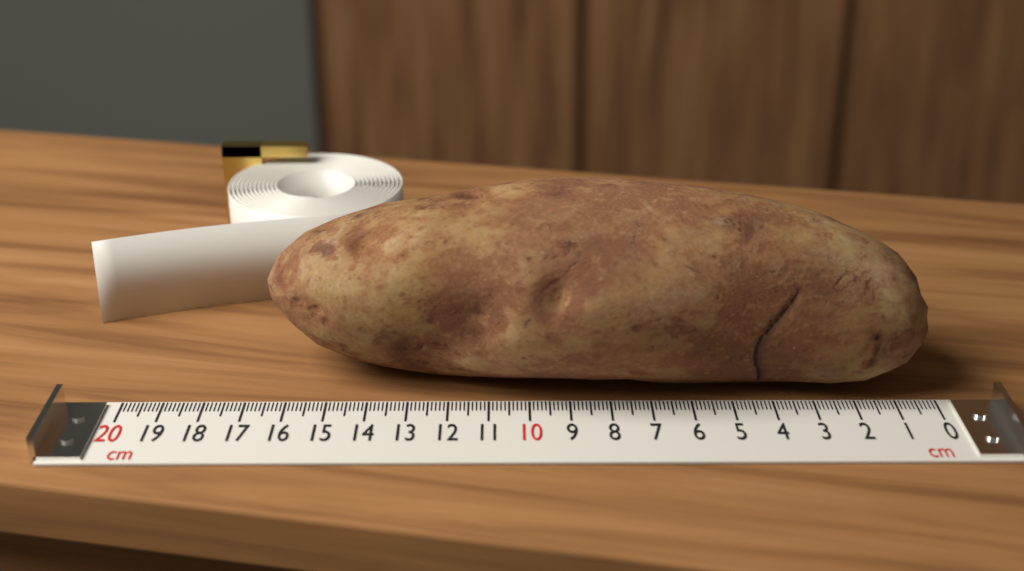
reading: 16.6 cm
